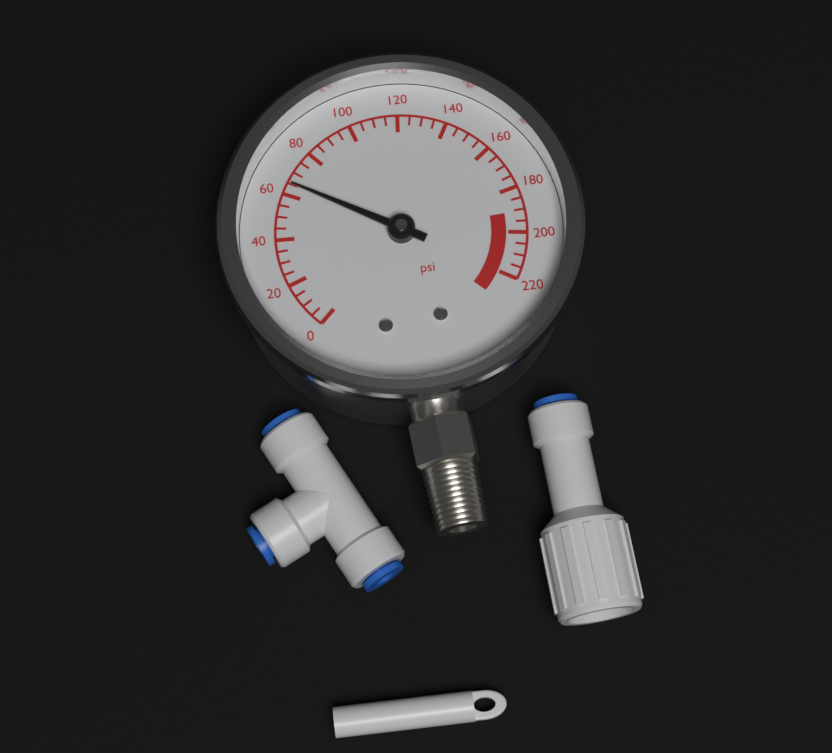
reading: 65 psi
